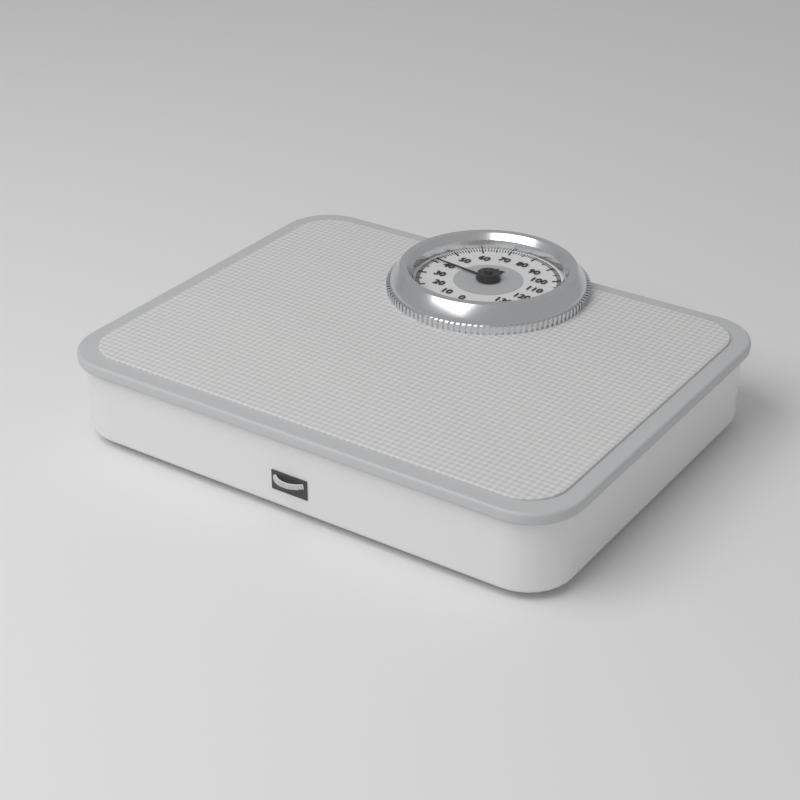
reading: 41 kg
